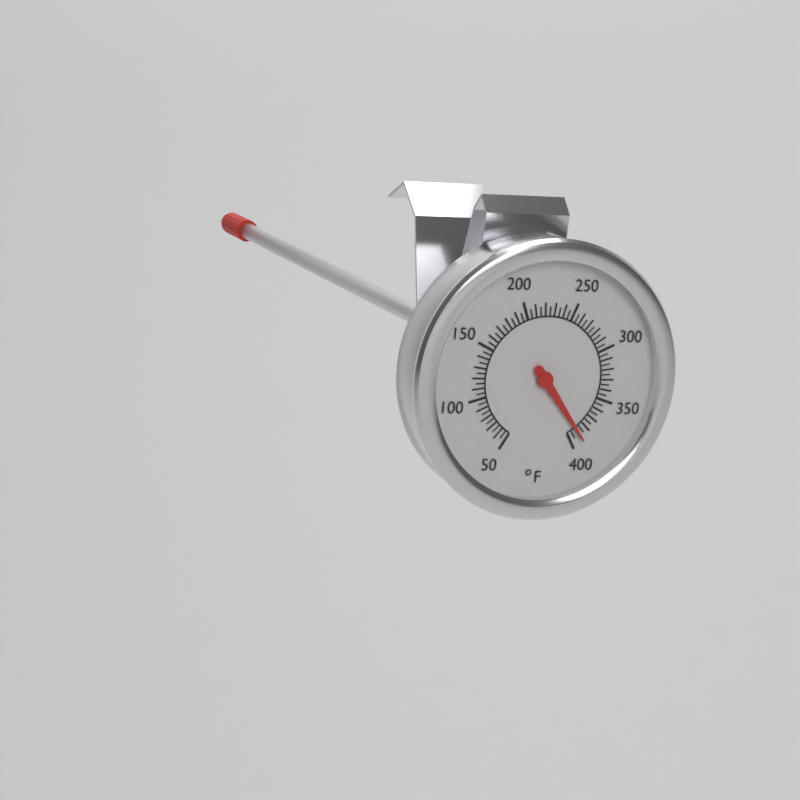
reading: 390 °F
